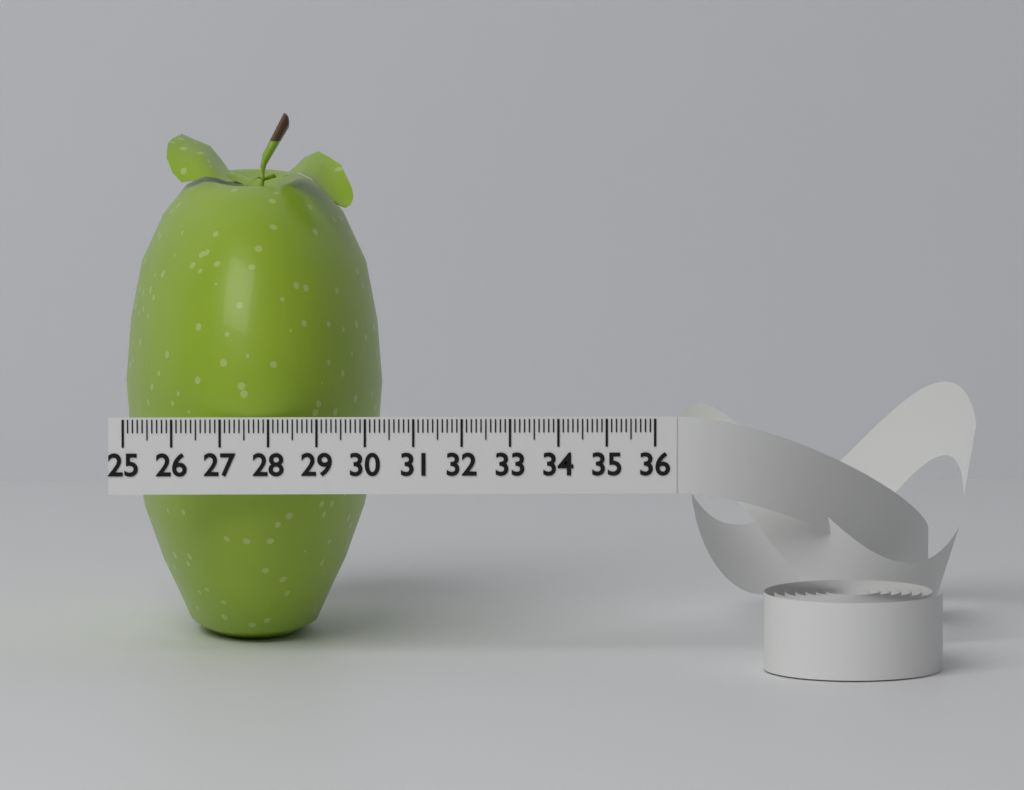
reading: 30.4 (no unit)
